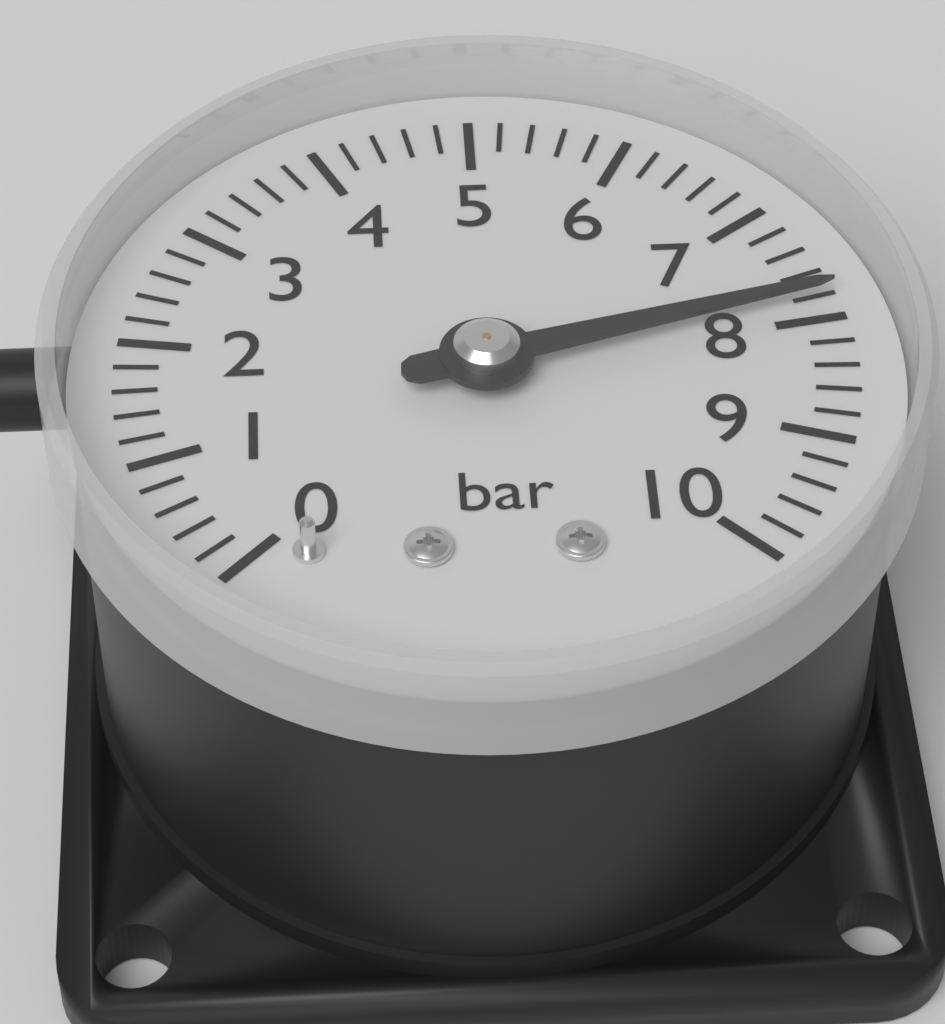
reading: 7.8 bar
